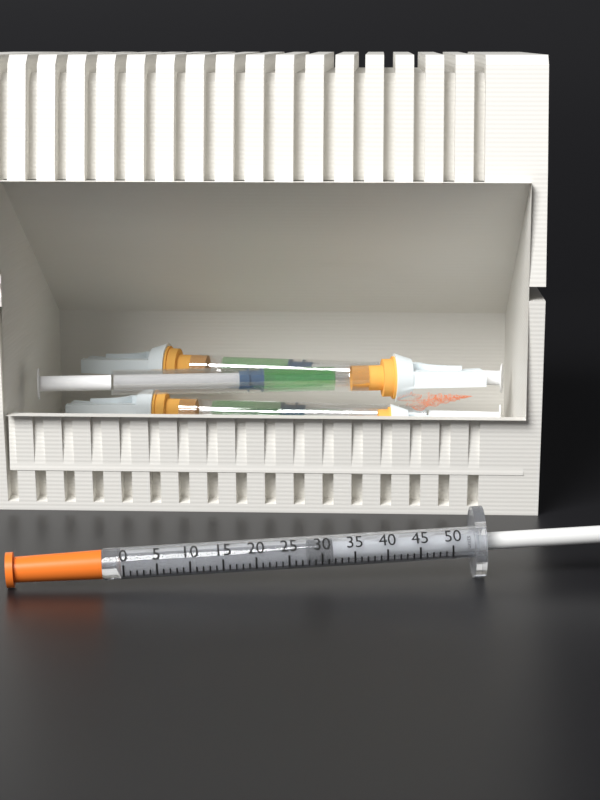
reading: 28 units
